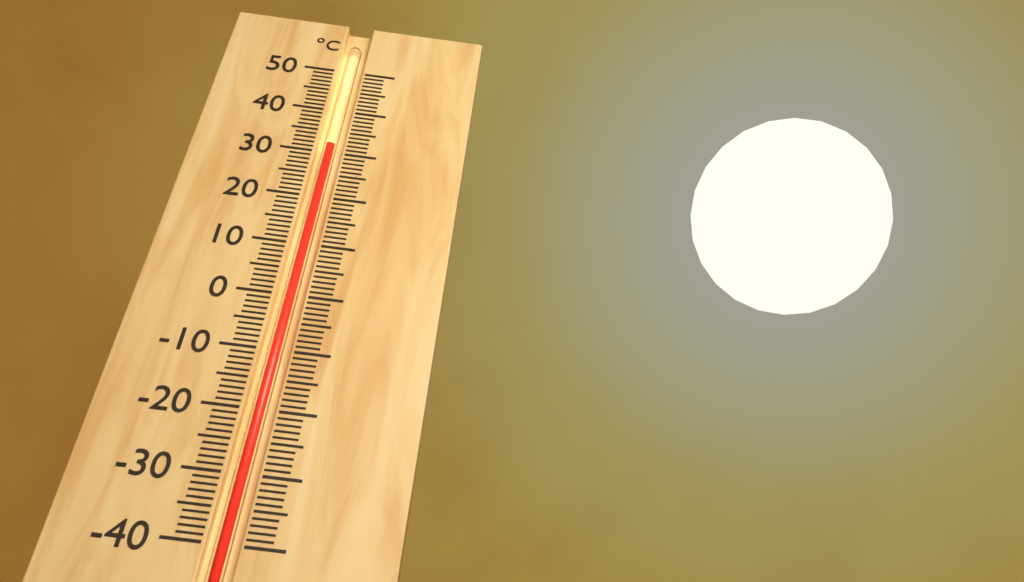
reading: 32 °C
